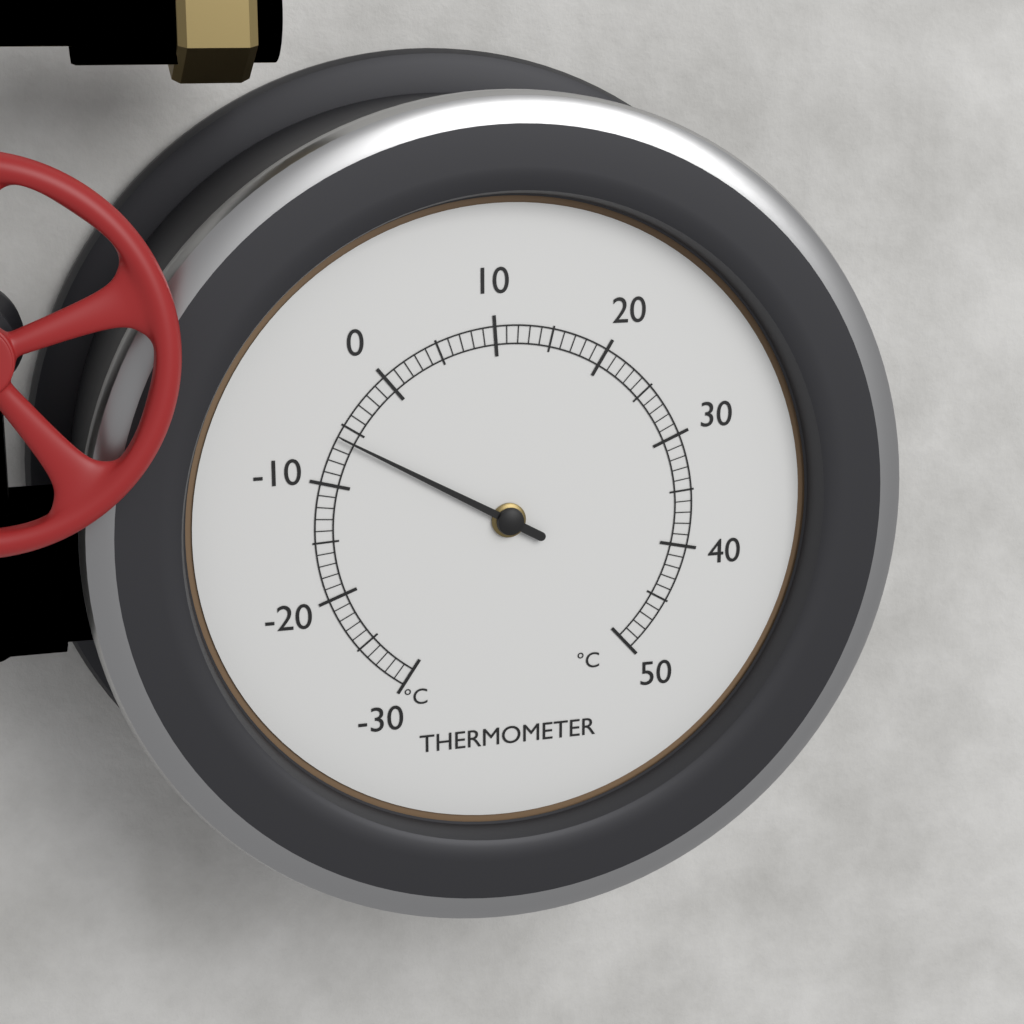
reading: -6 °C
